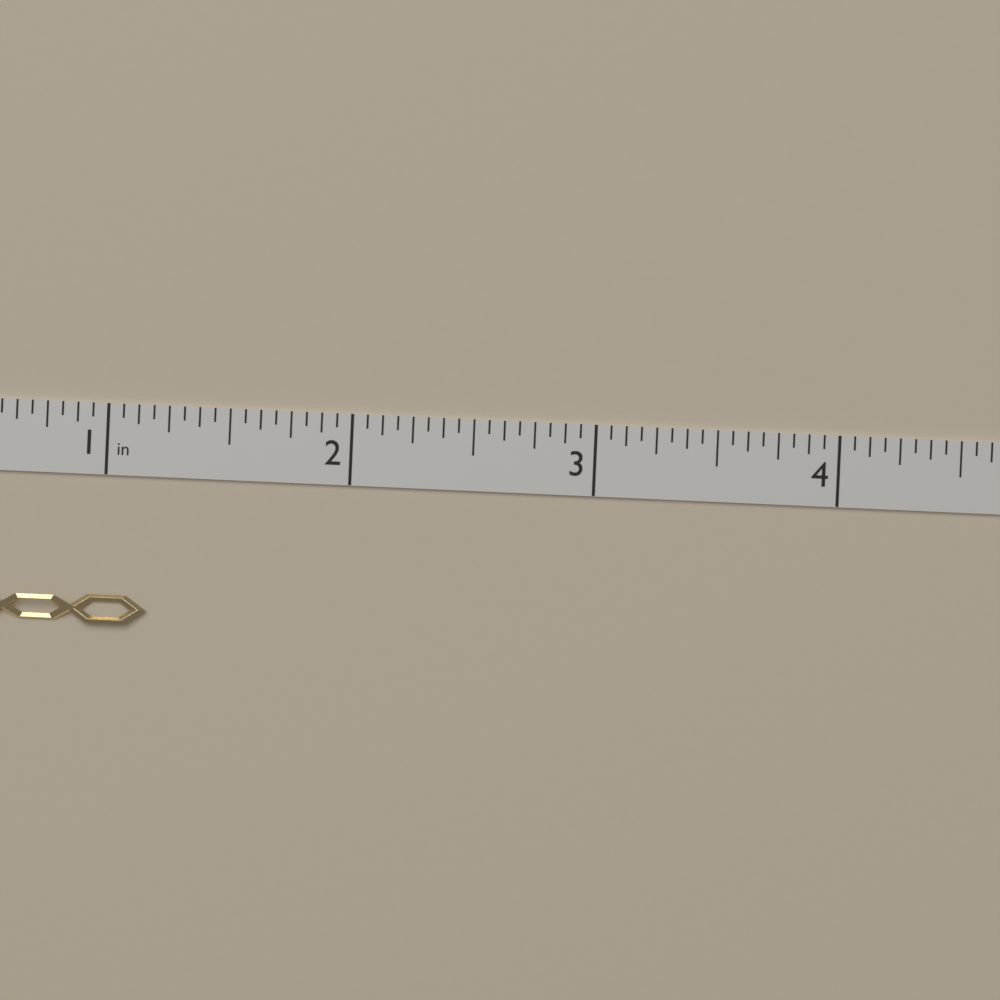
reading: 1.1875 in
